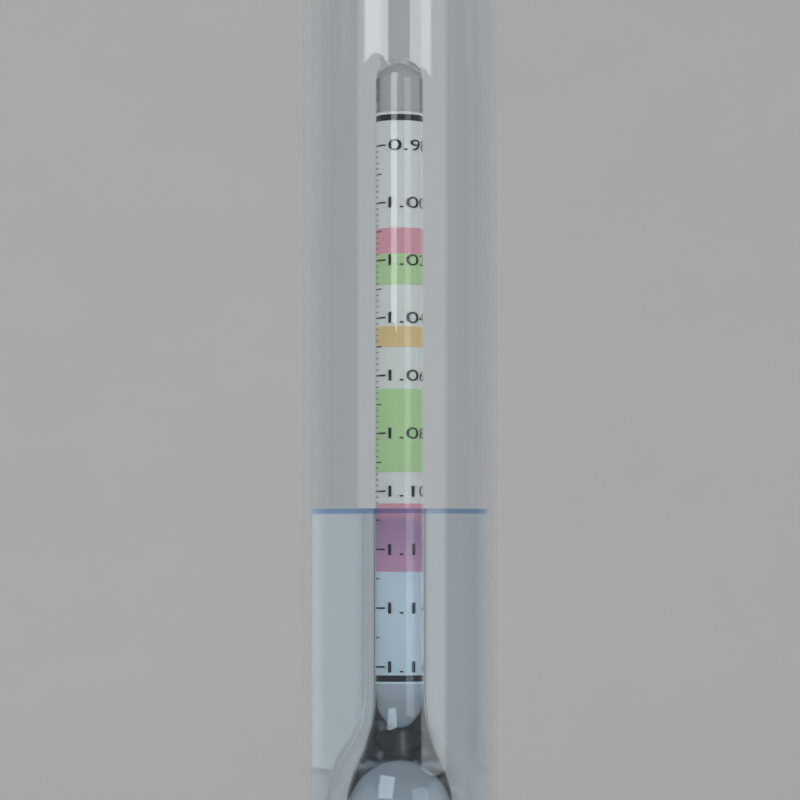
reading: 1.106 (no unit)
